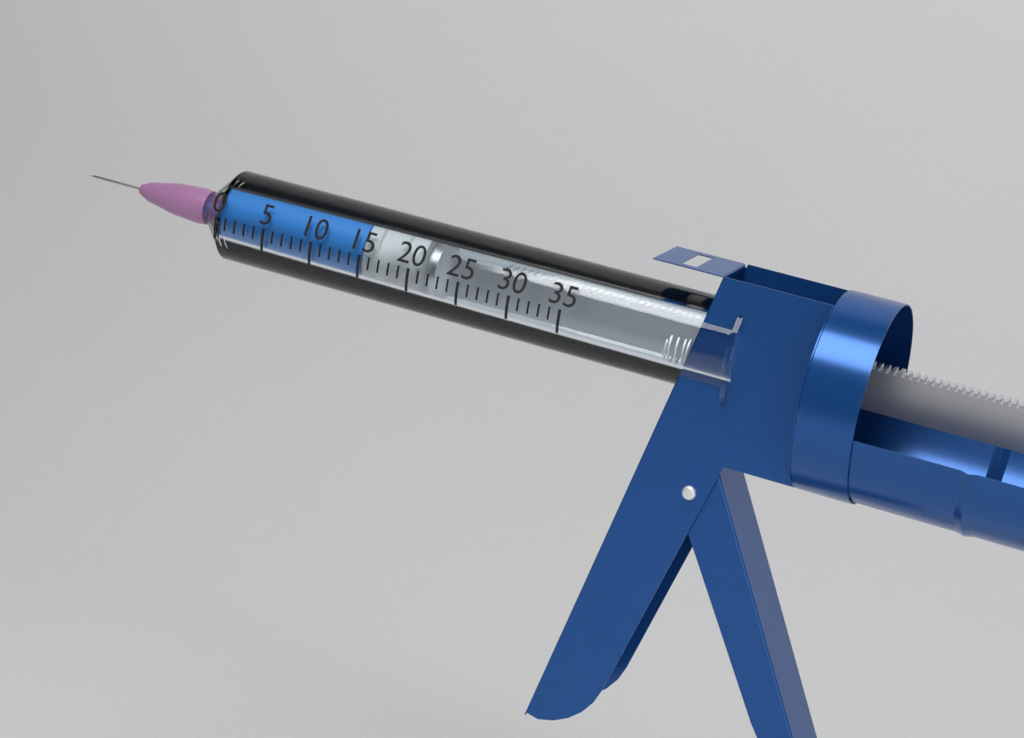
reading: 15 (no unit)
